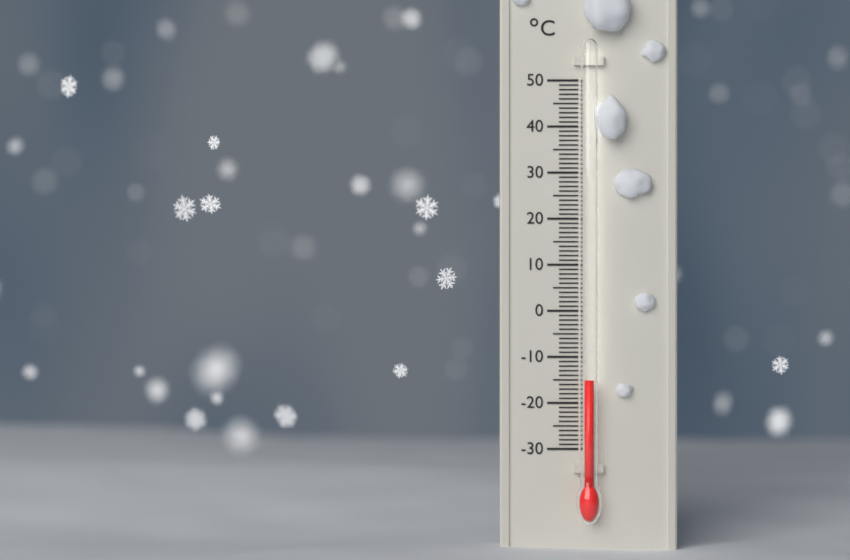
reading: -15 °C
